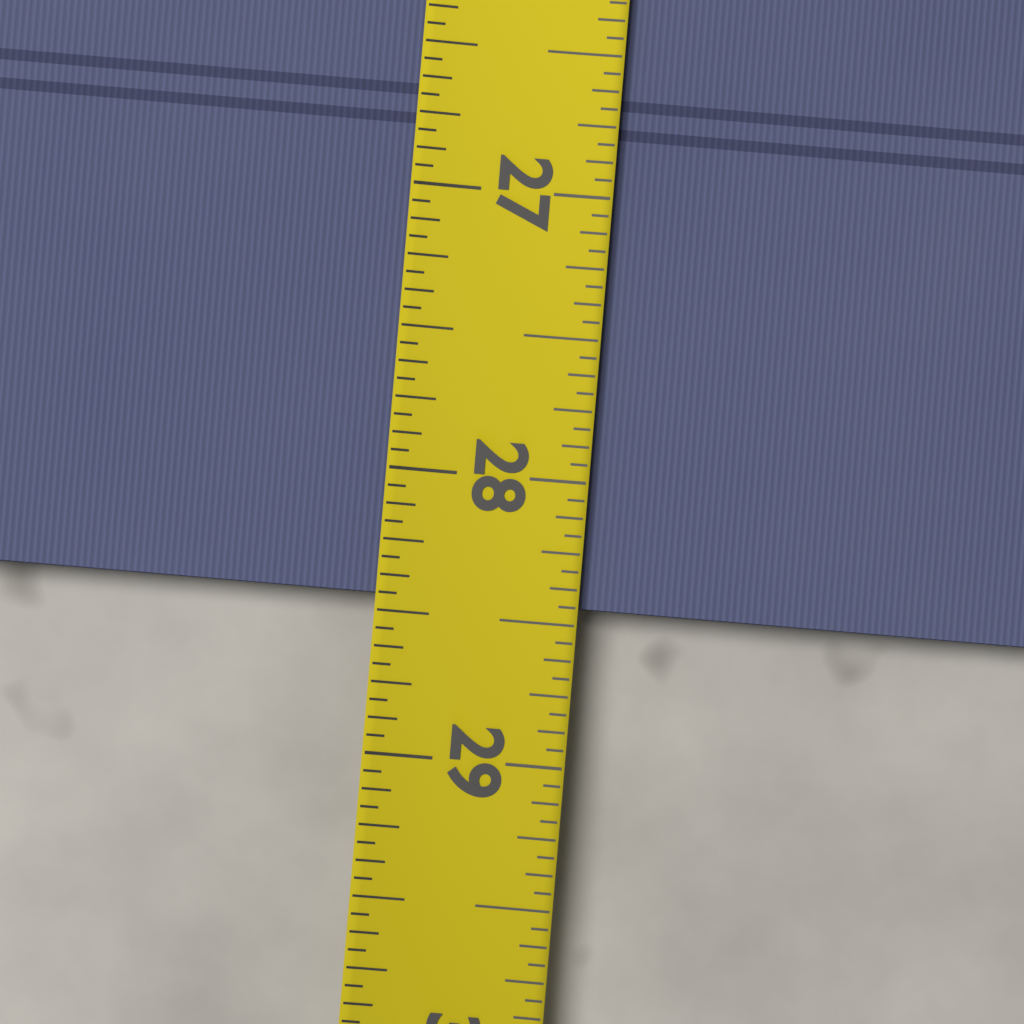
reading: 28.4375 (no unit)
